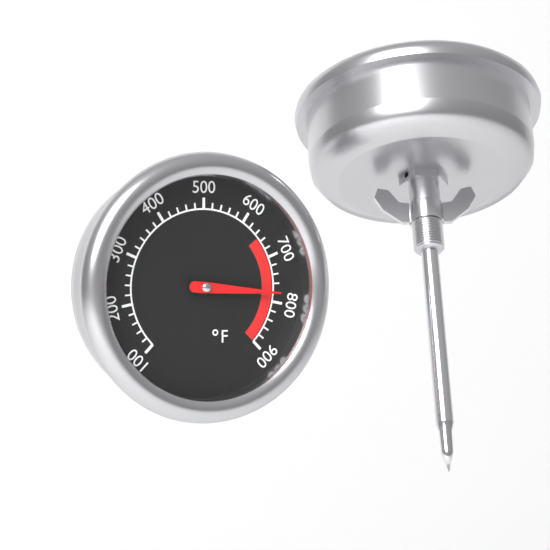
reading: 780 °F
